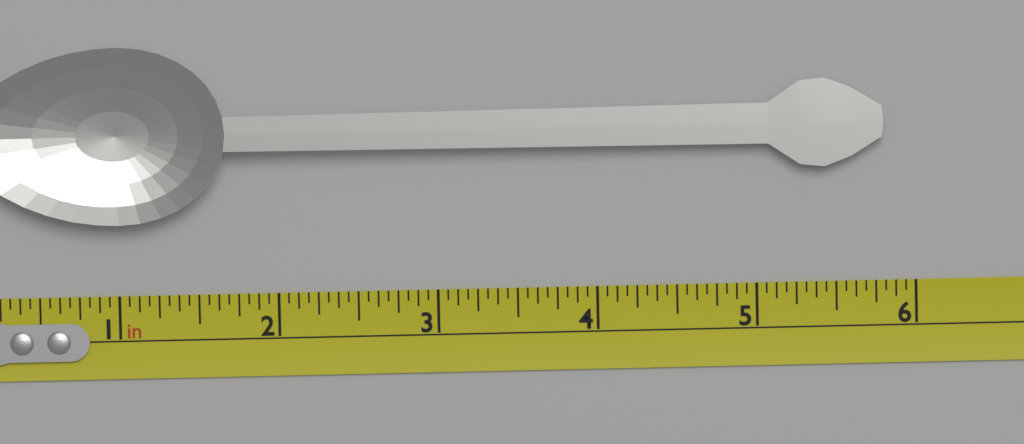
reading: 5.8125 in
